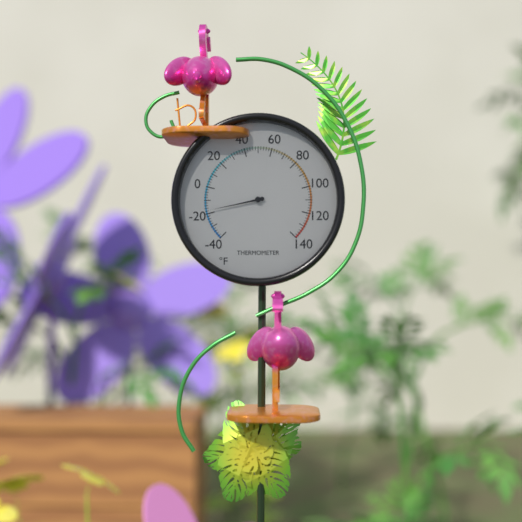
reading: -18 °F
